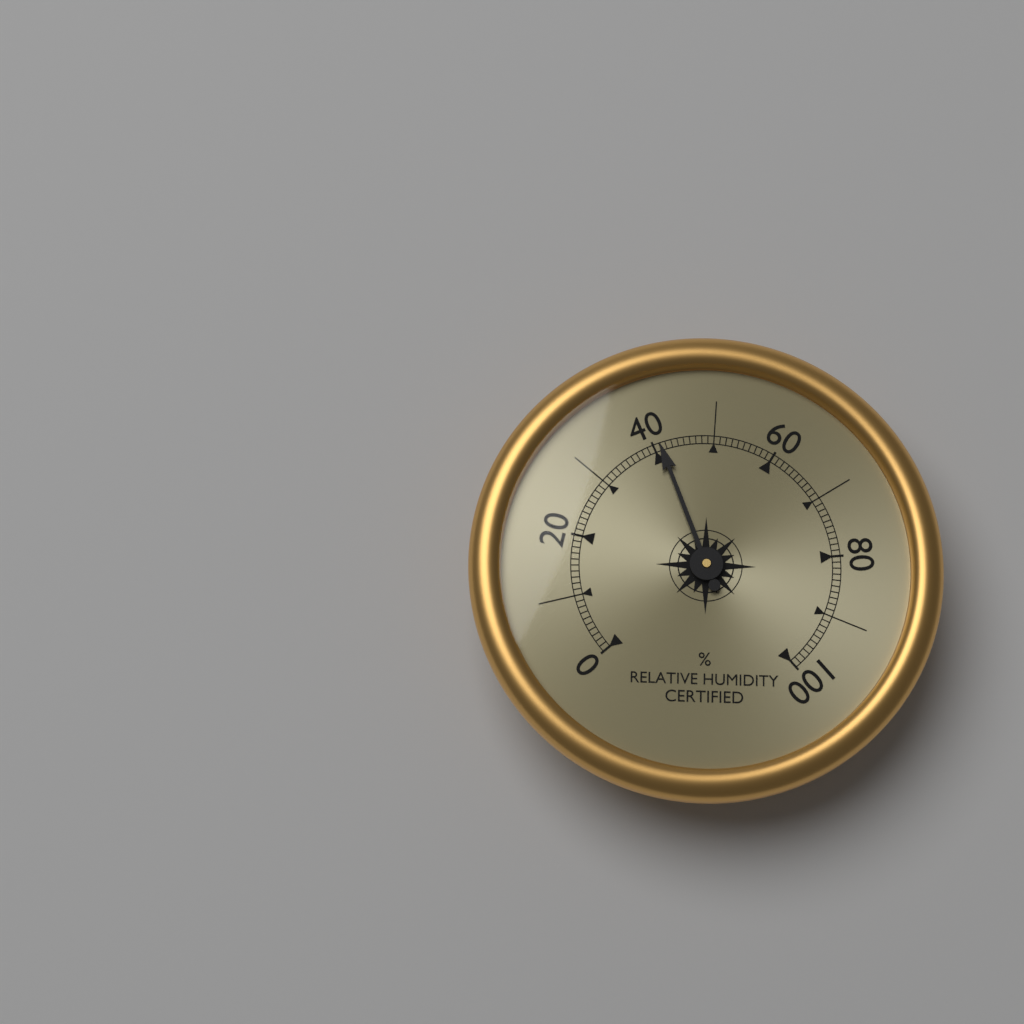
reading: 41 %
